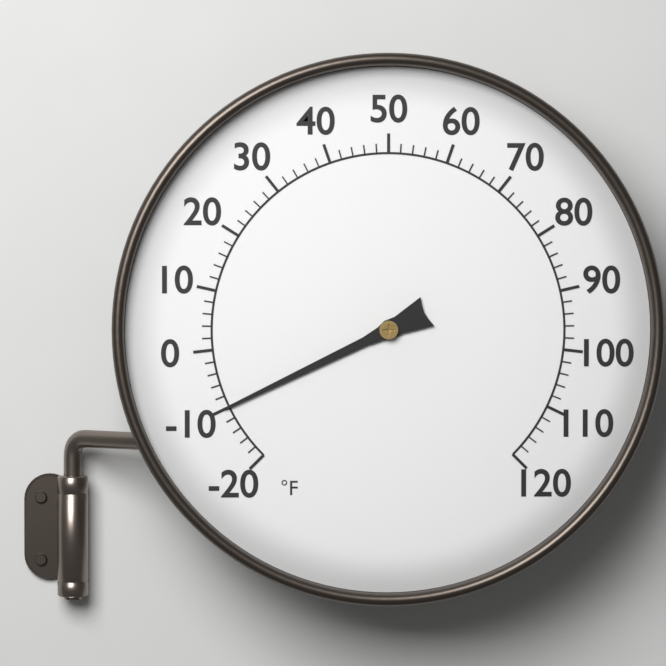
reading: -10 °F
